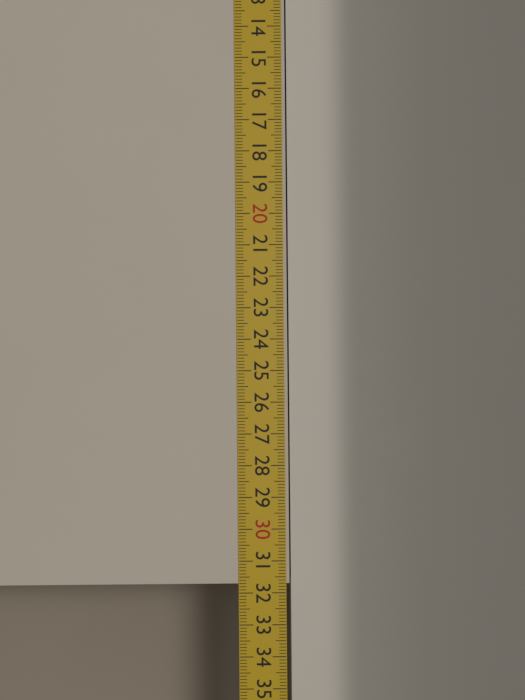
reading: 31.7 cm
